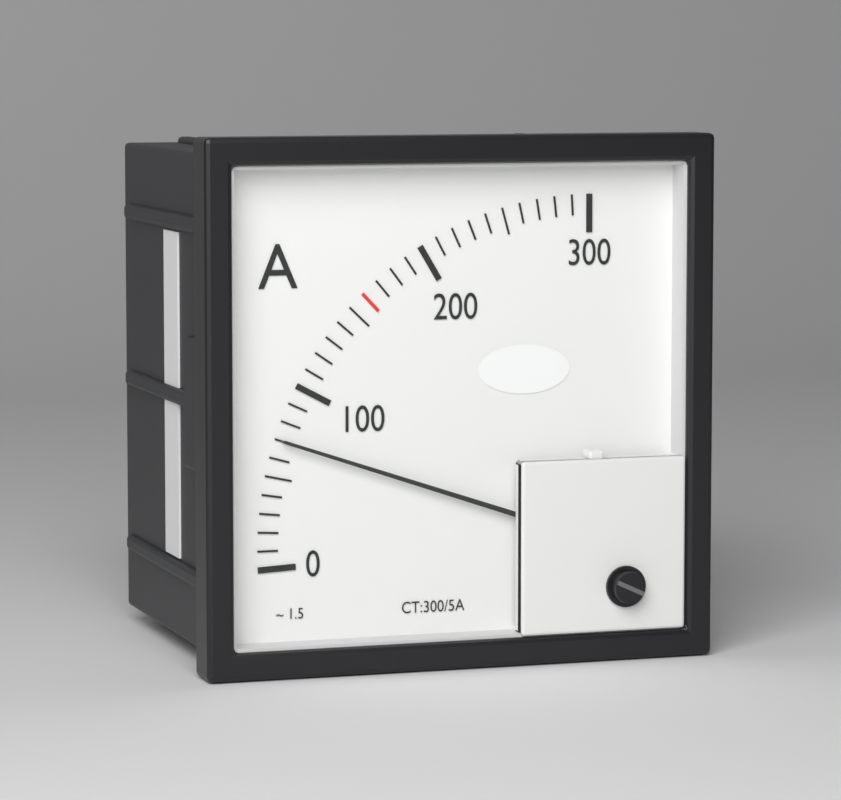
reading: 70 A
